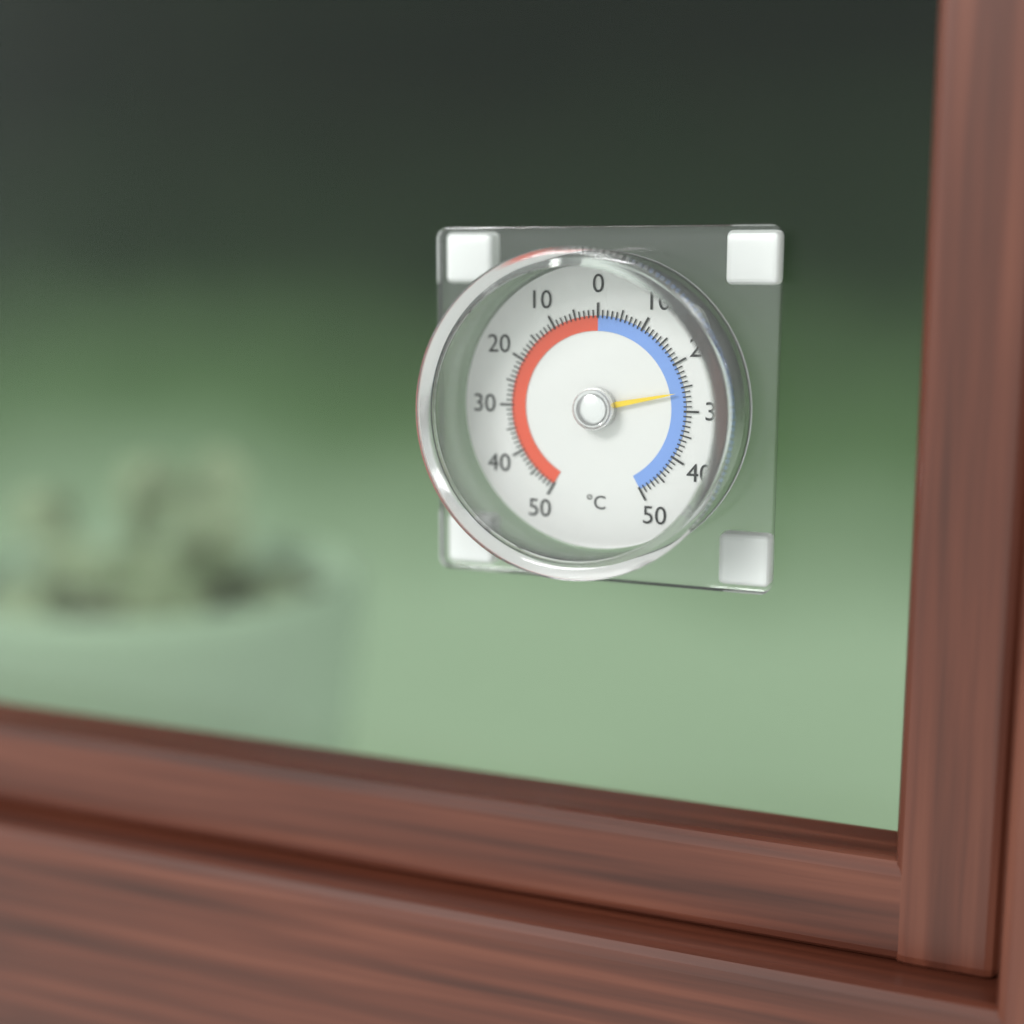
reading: -26 °C
